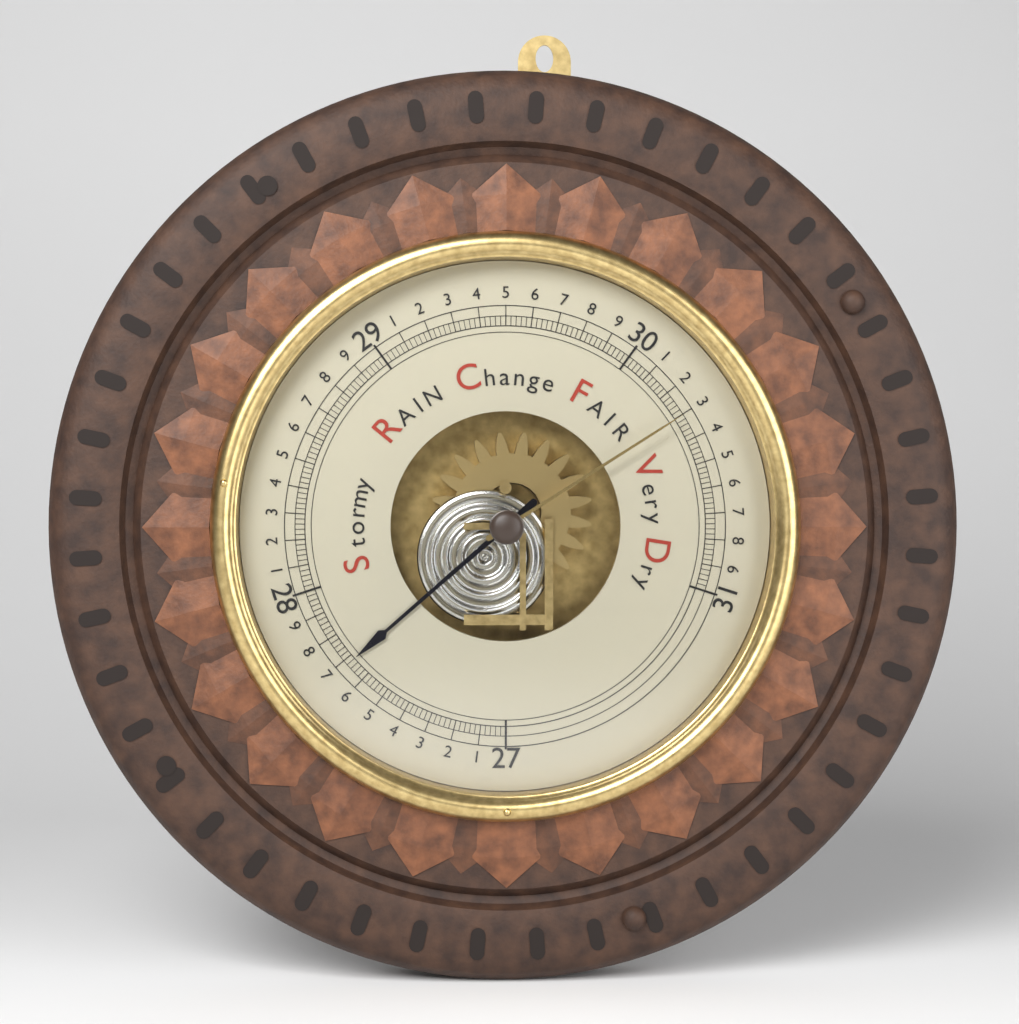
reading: 27.68 inHg
